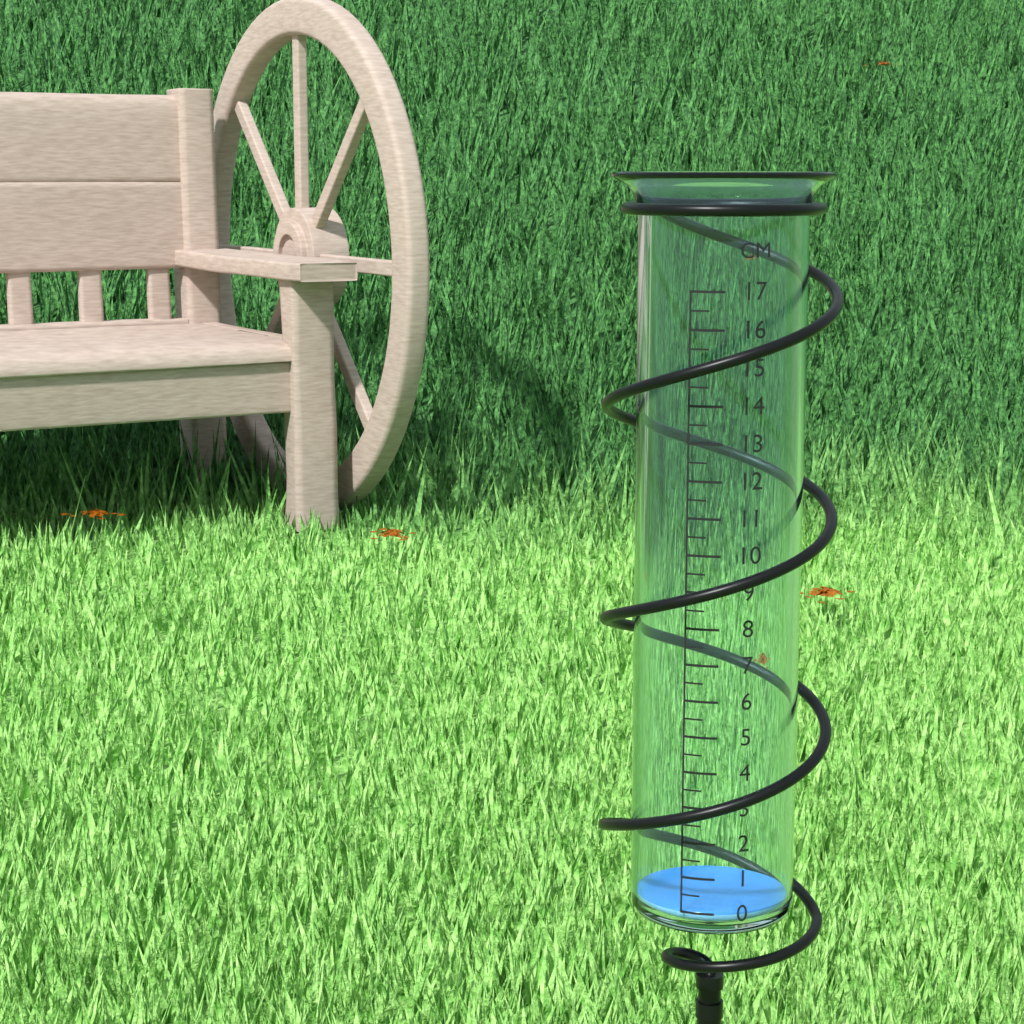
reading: 0.0 cm
